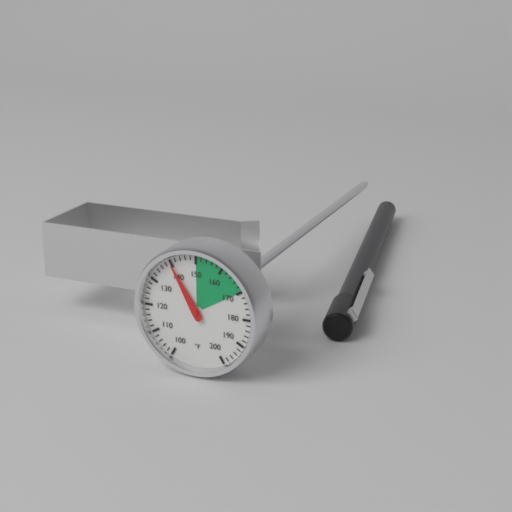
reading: 140 °F
